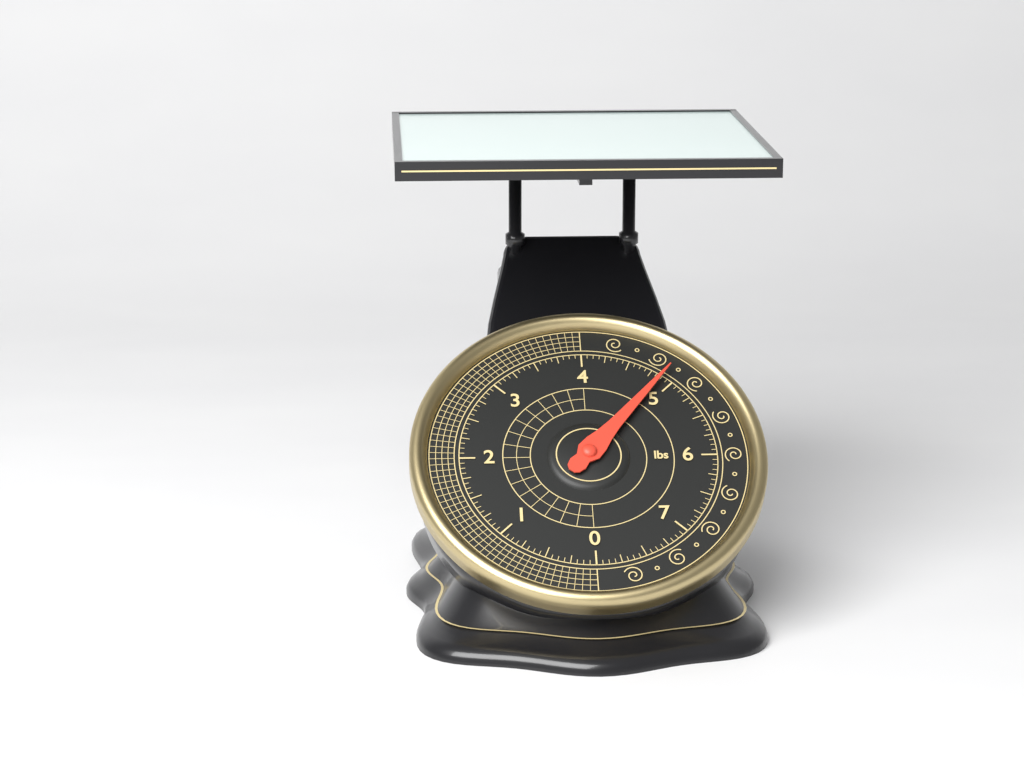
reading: 4.8750 lbs
